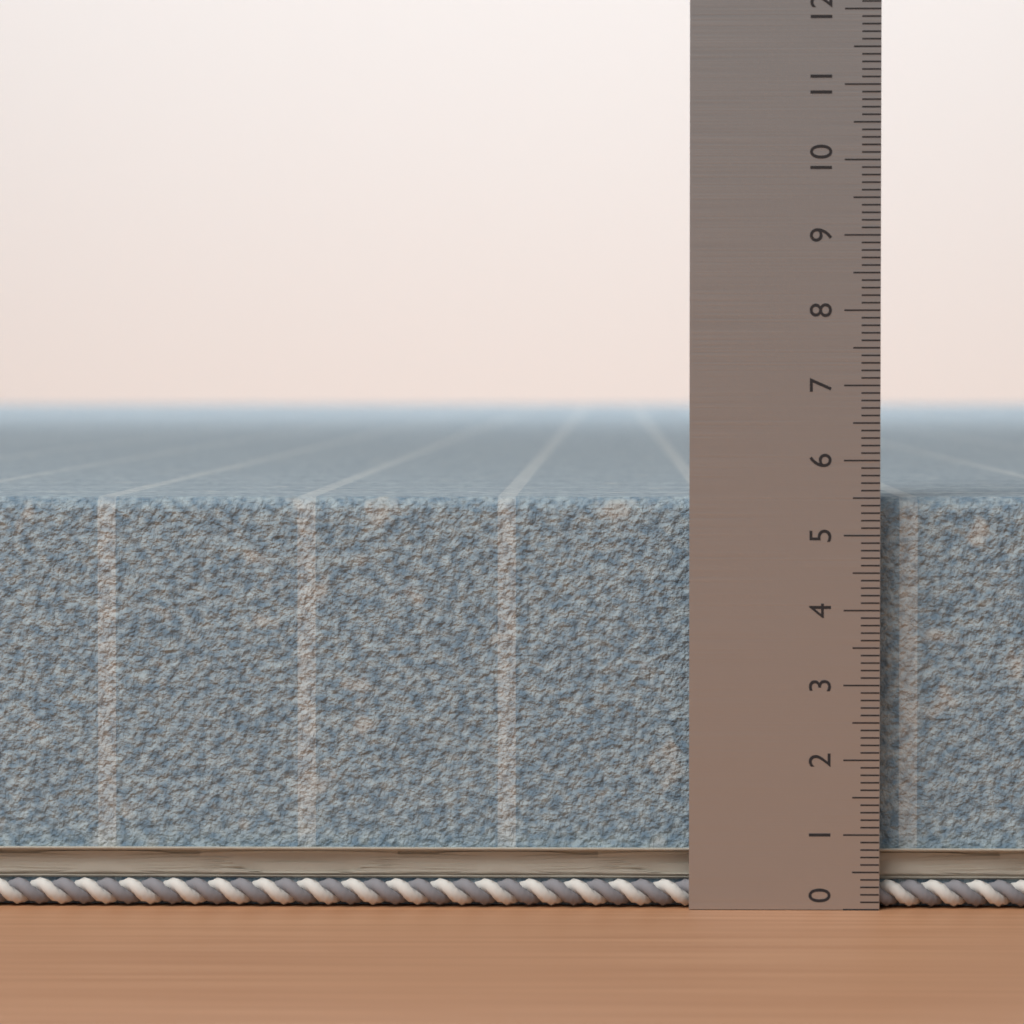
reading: 5.5 (no unit)
